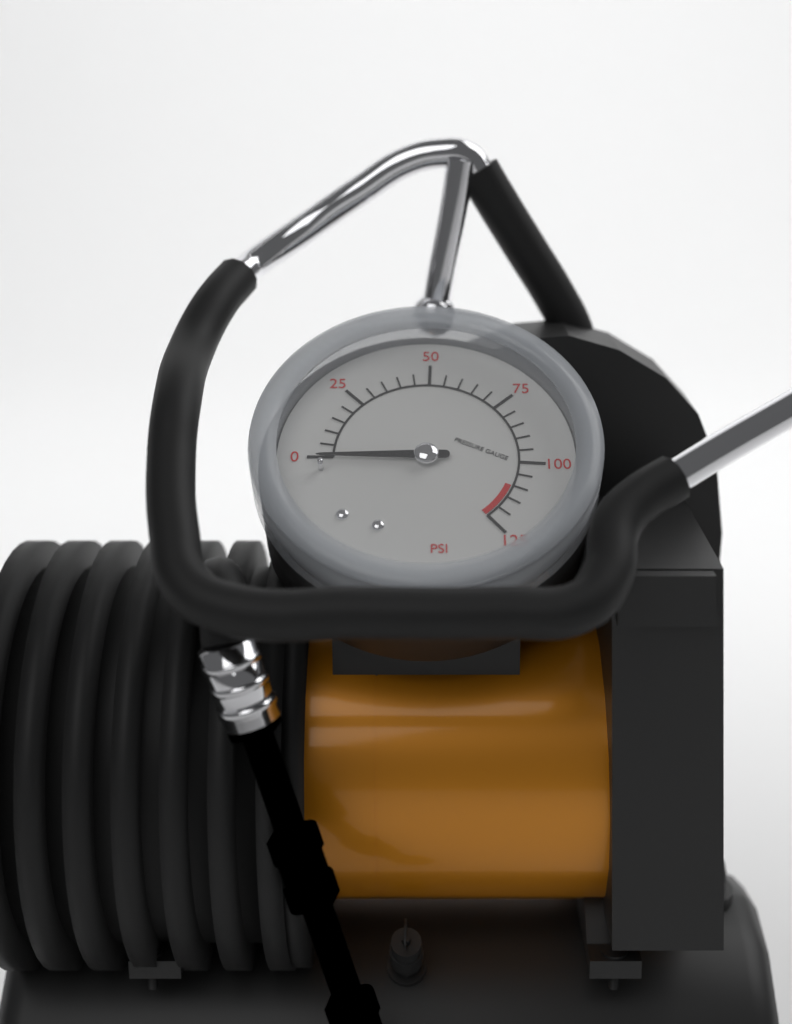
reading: 0 psi
